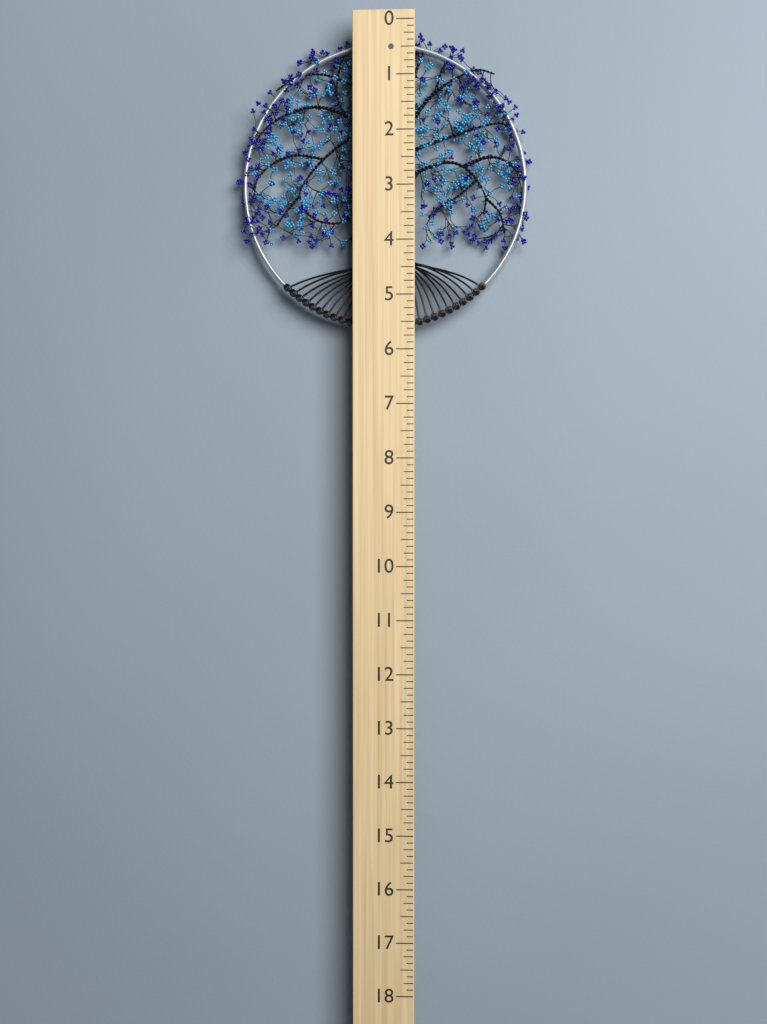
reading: 5.625 (no unit)
